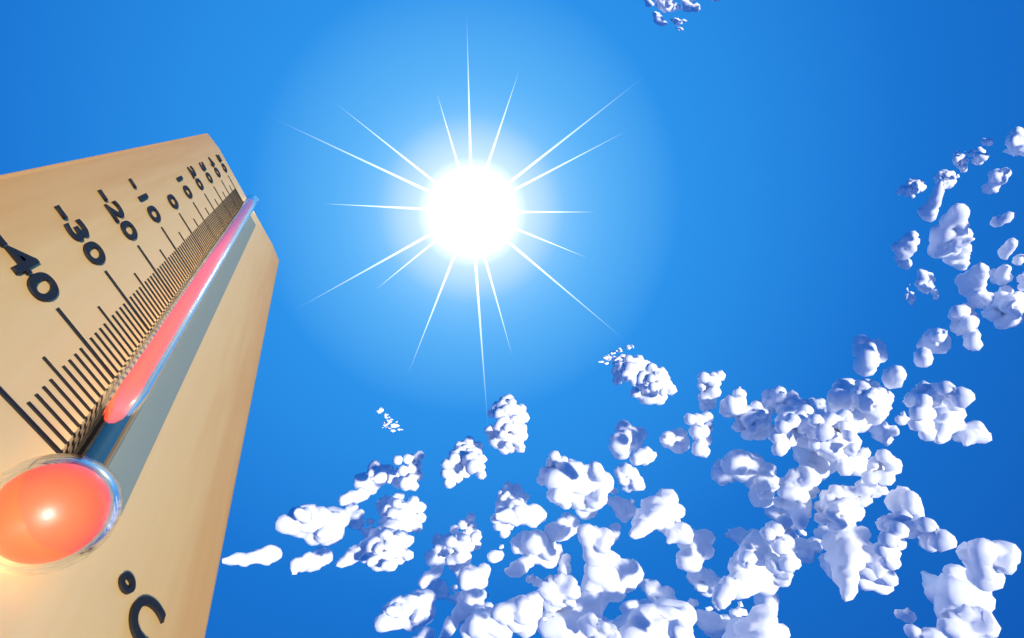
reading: 48 °C
